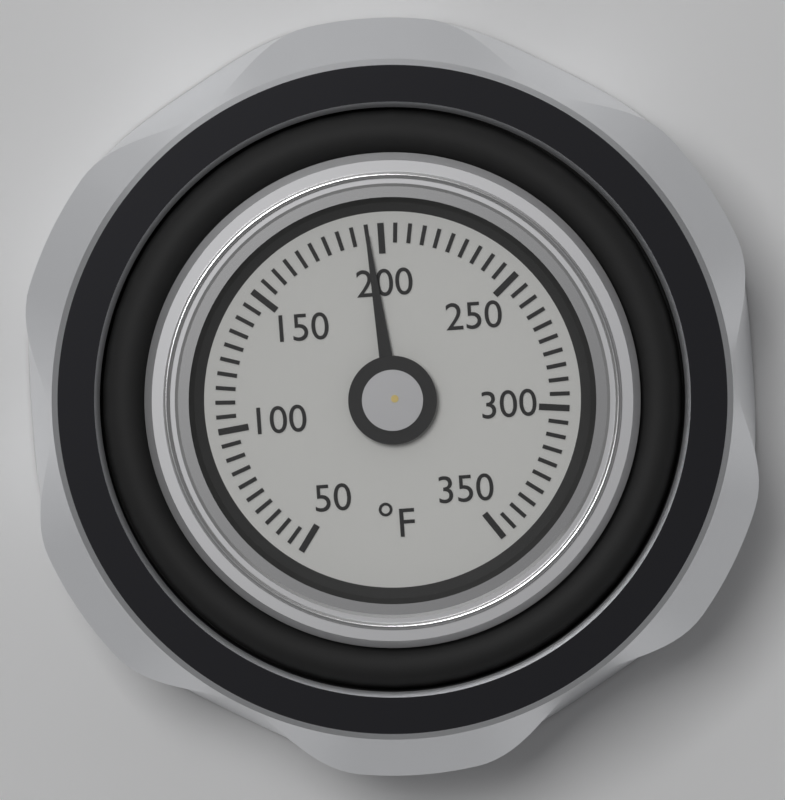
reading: 195 °F
